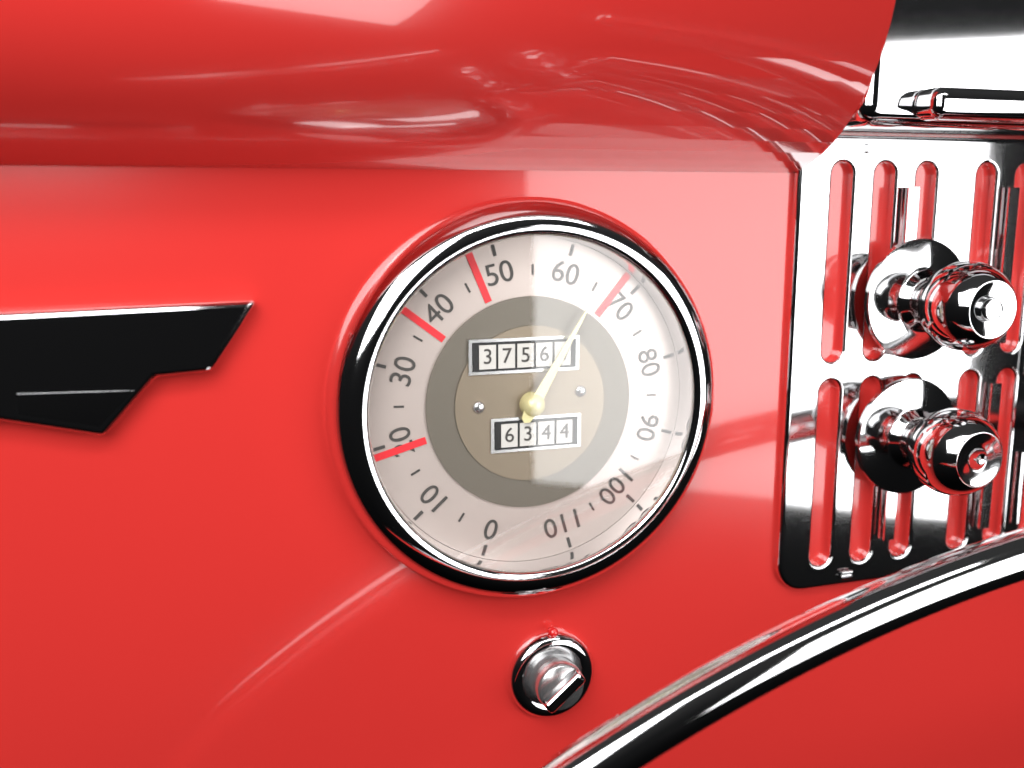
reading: 65 mph
